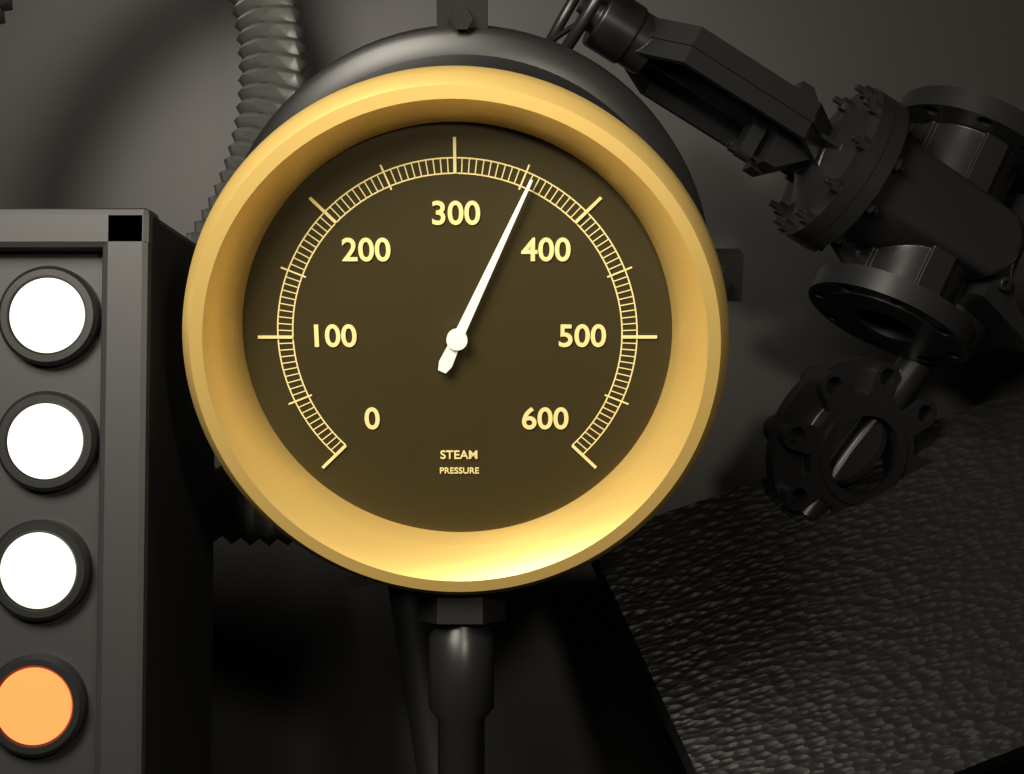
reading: 355 (no unit)
